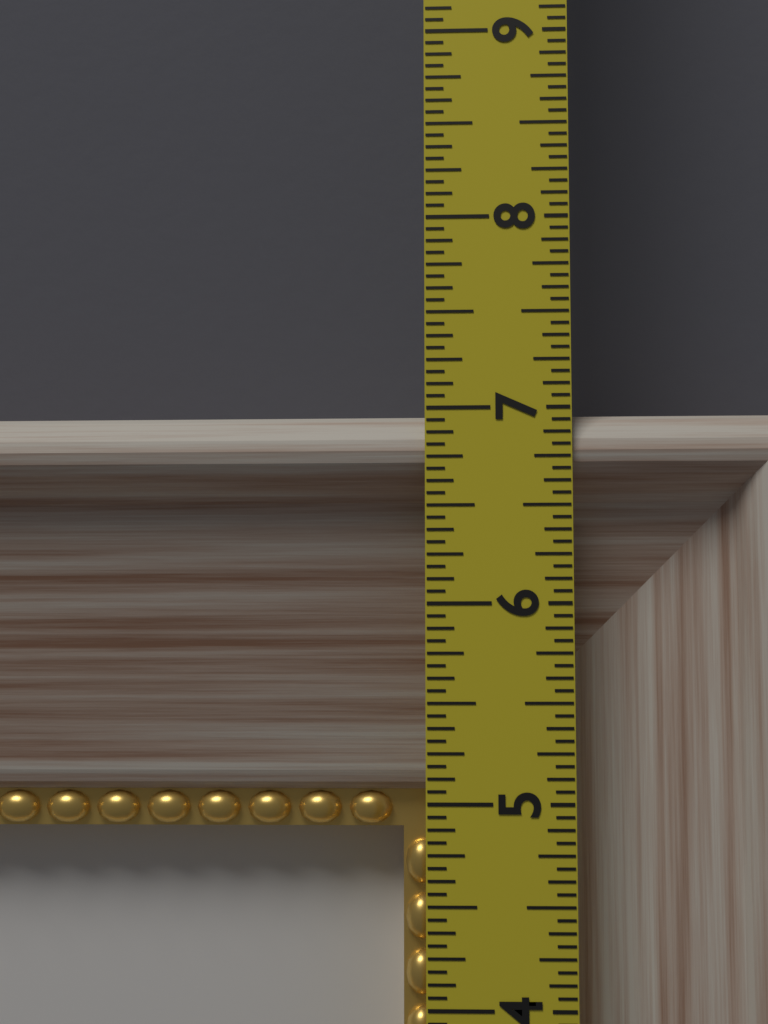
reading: 7.0000 in
